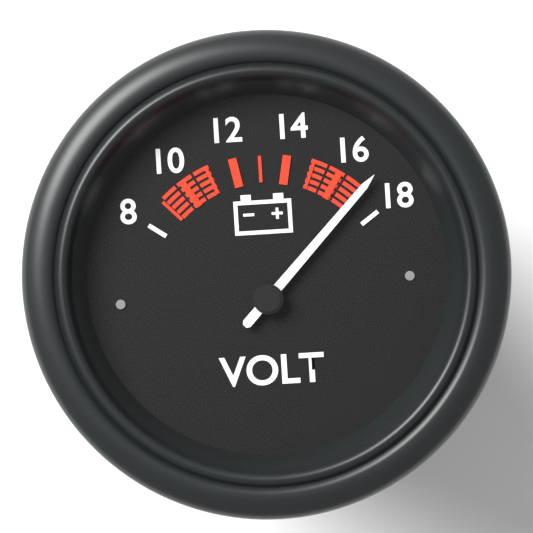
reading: 17 V
